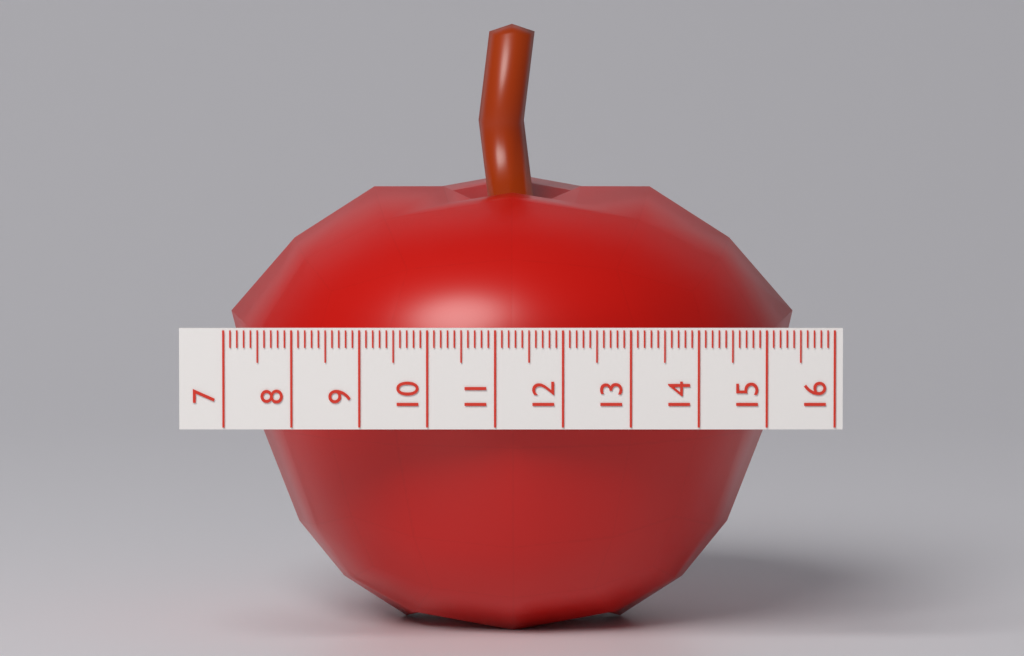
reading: 15.5 (no unit)
